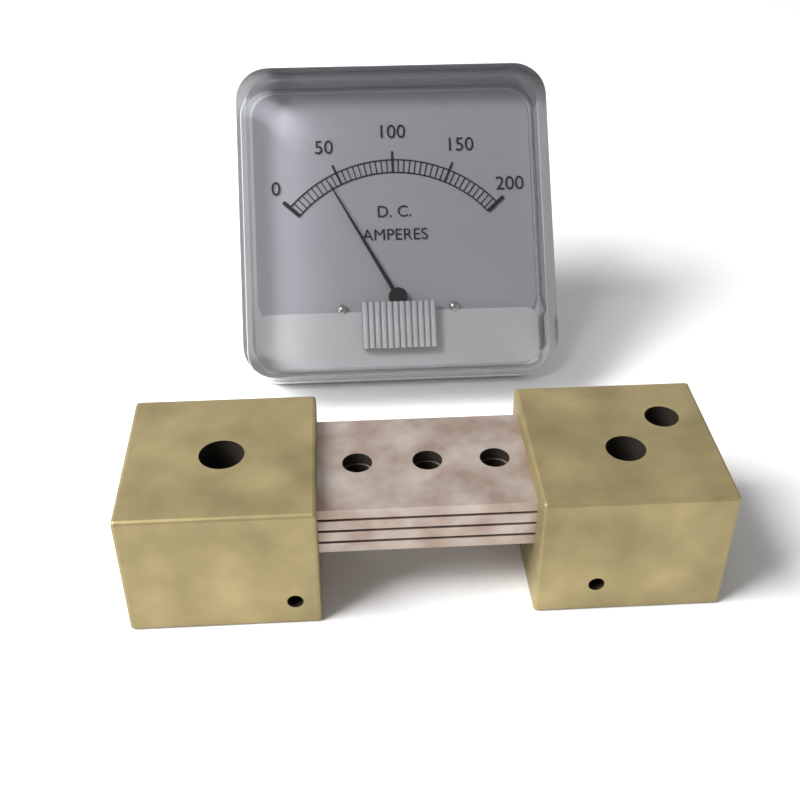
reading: 40 A
